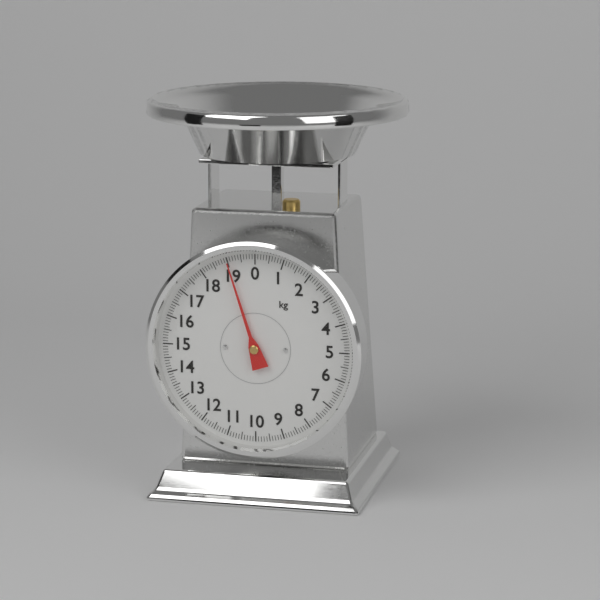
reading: 19.0 kg
